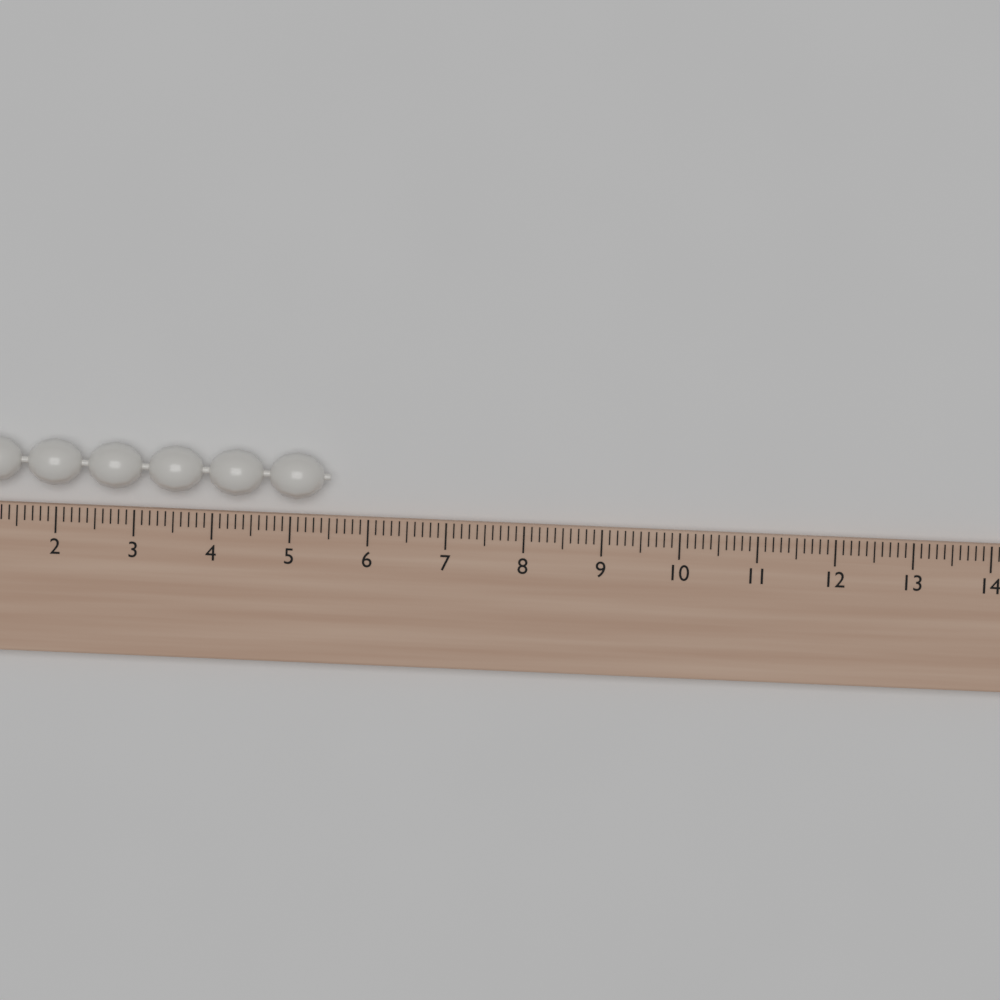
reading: 5.5 (no unit)
